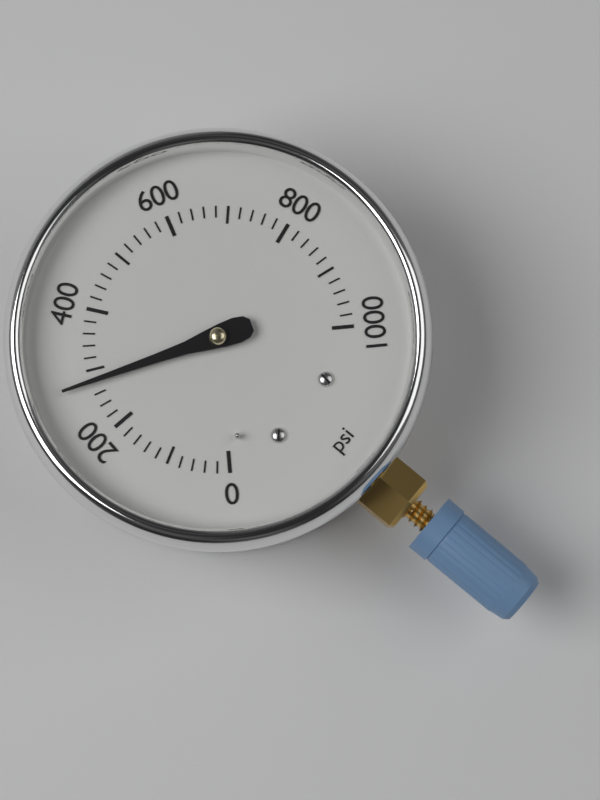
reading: 280 psi
